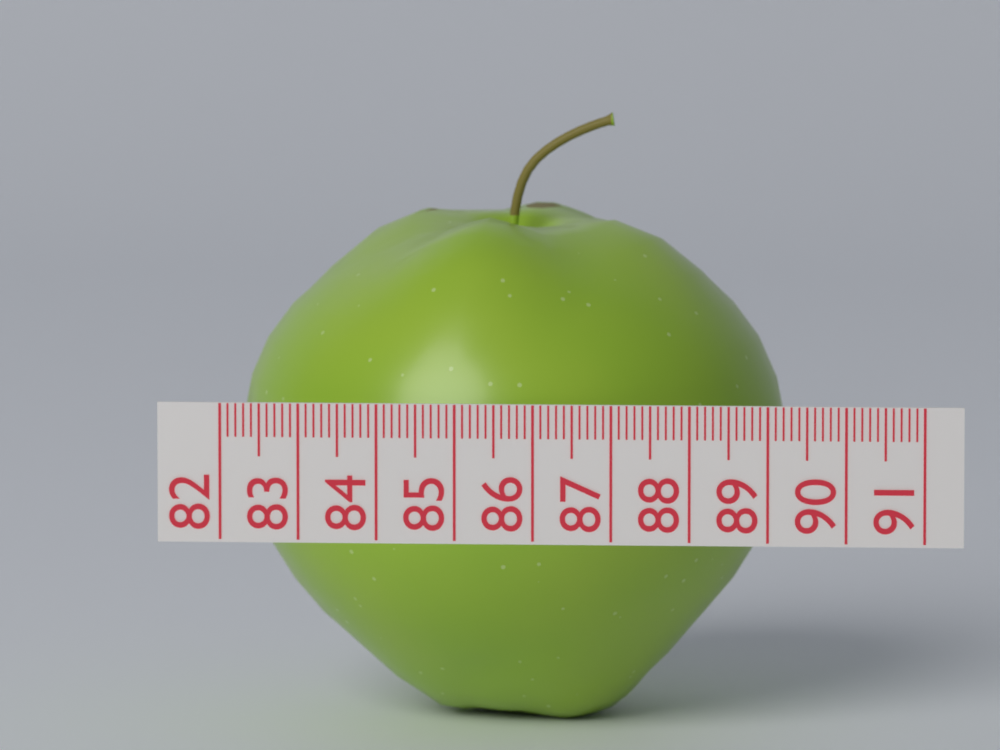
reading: 89.1 (no unit)
